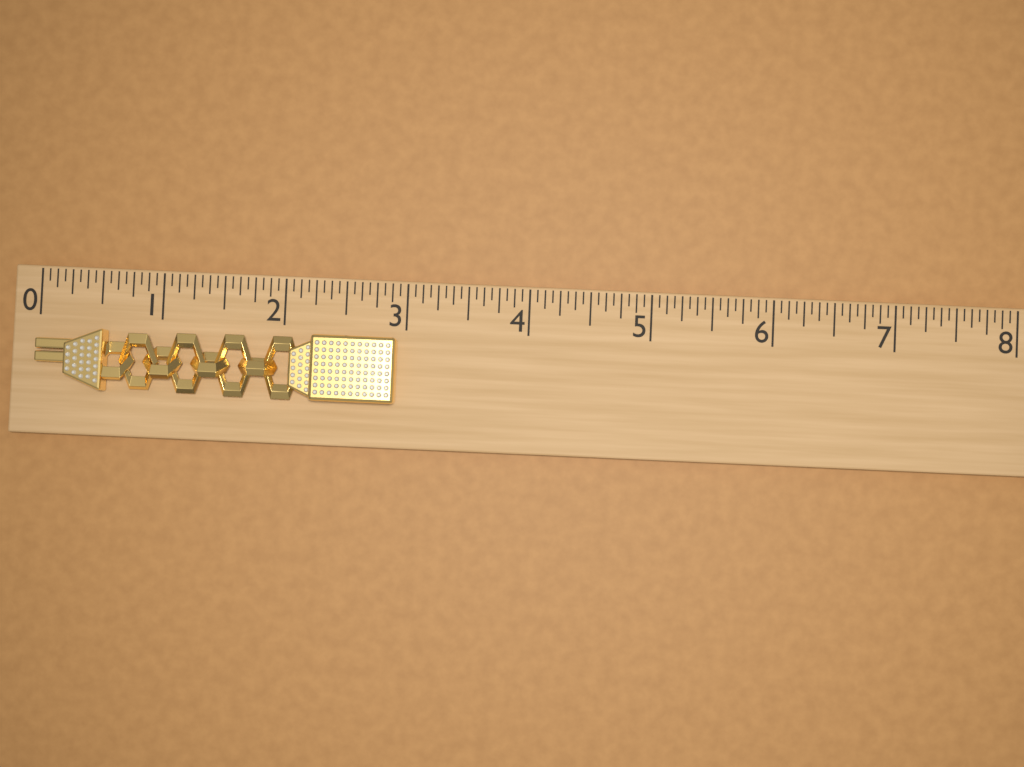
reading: 2.9375 (no unit)
